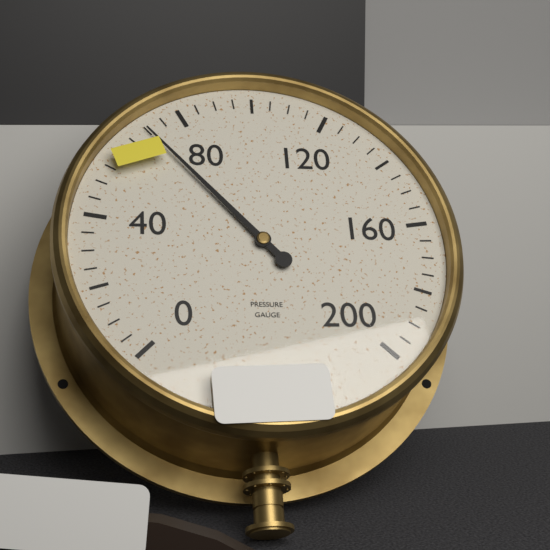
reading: 70 (no unit)
